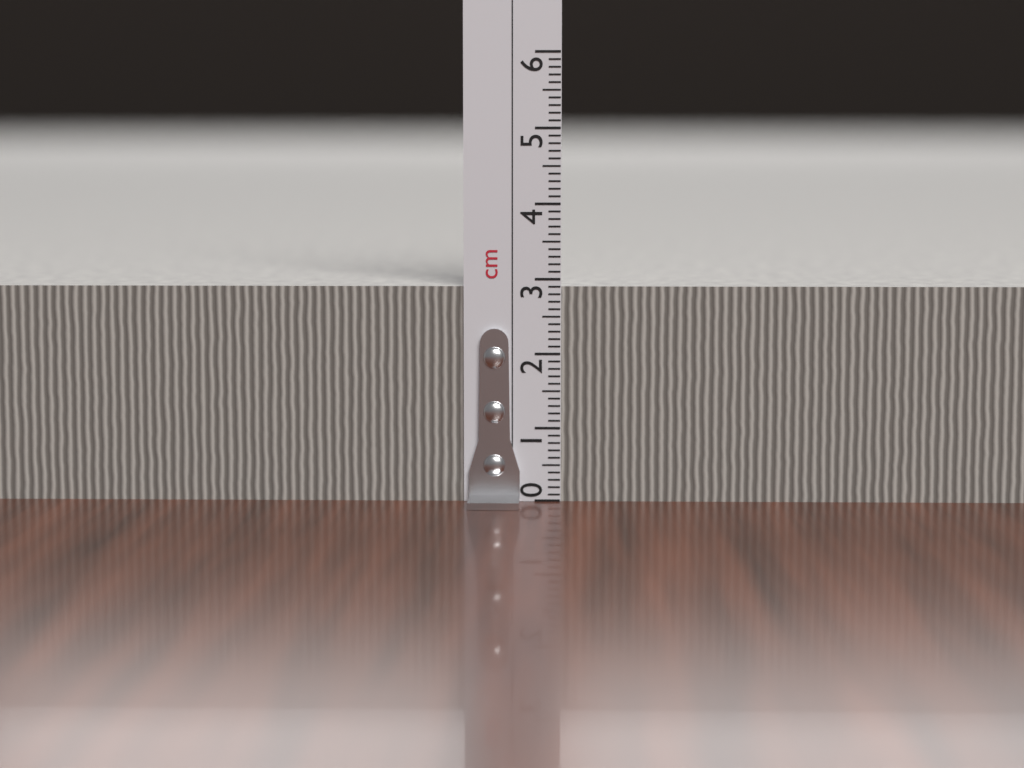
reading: 2.9 cm
